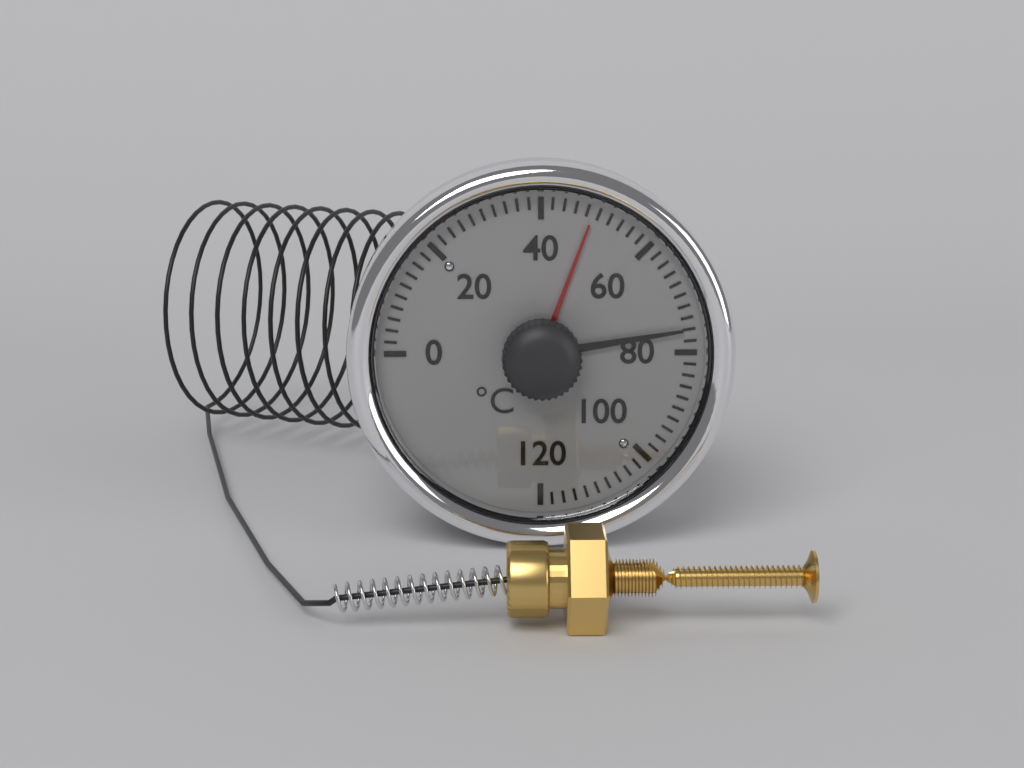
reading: 76 °C
